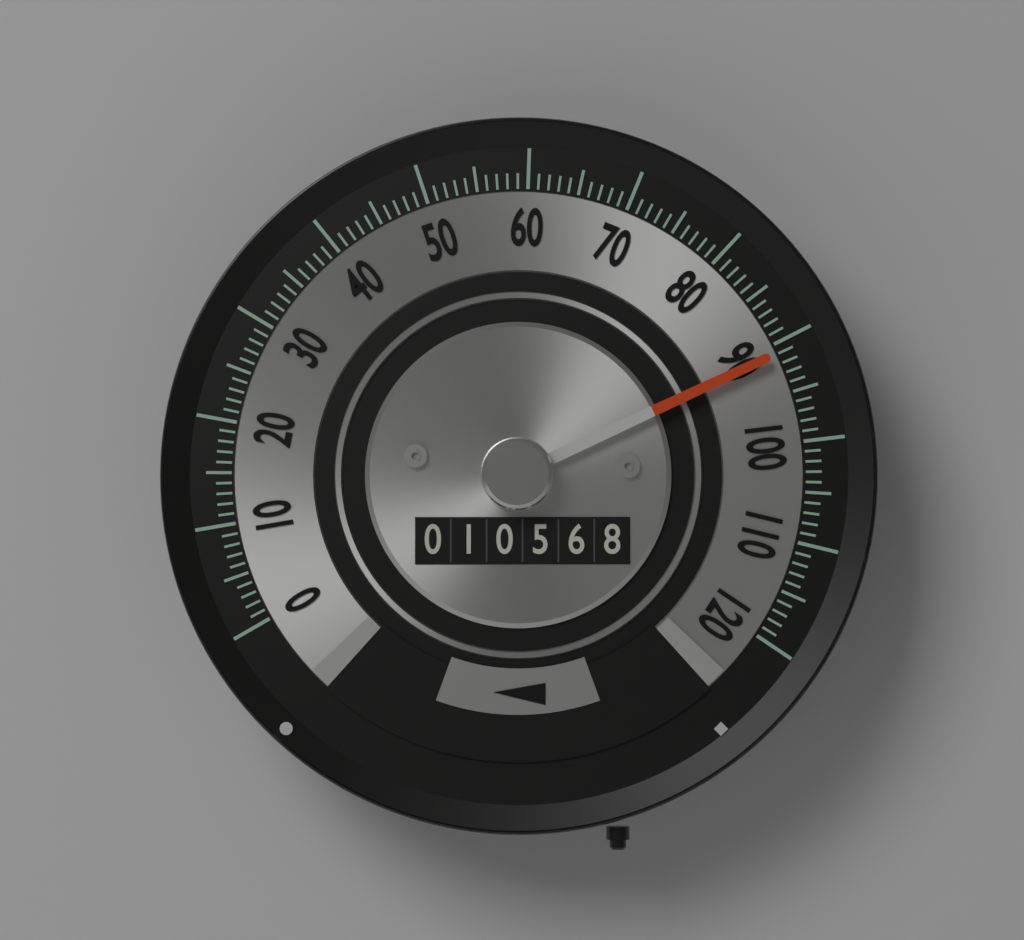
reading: 91 (no unit)
